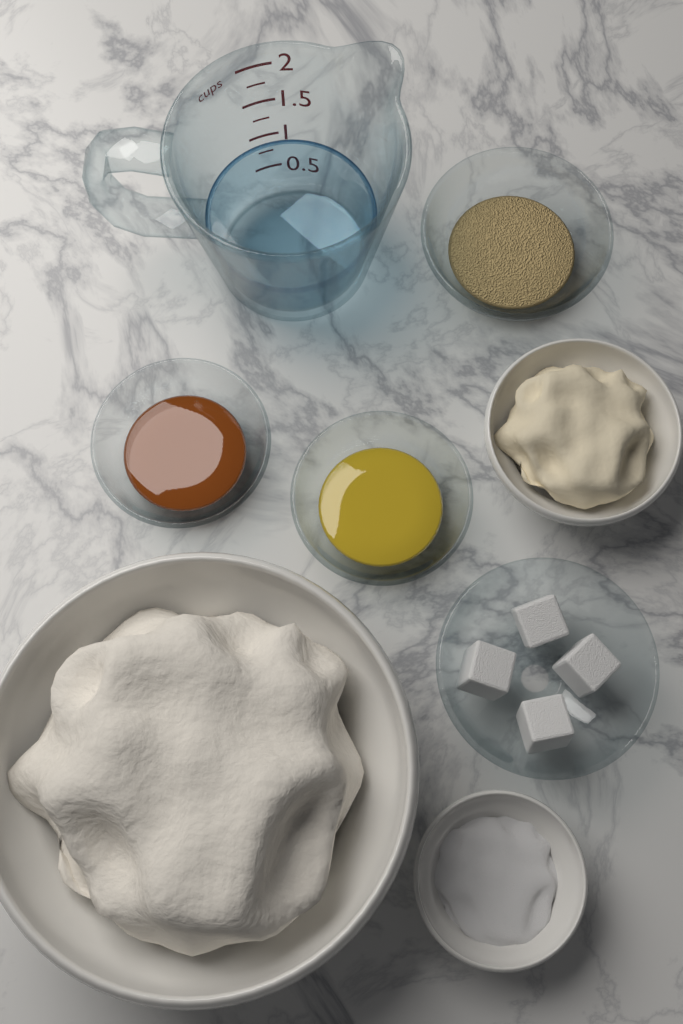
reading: 1.00 cups
